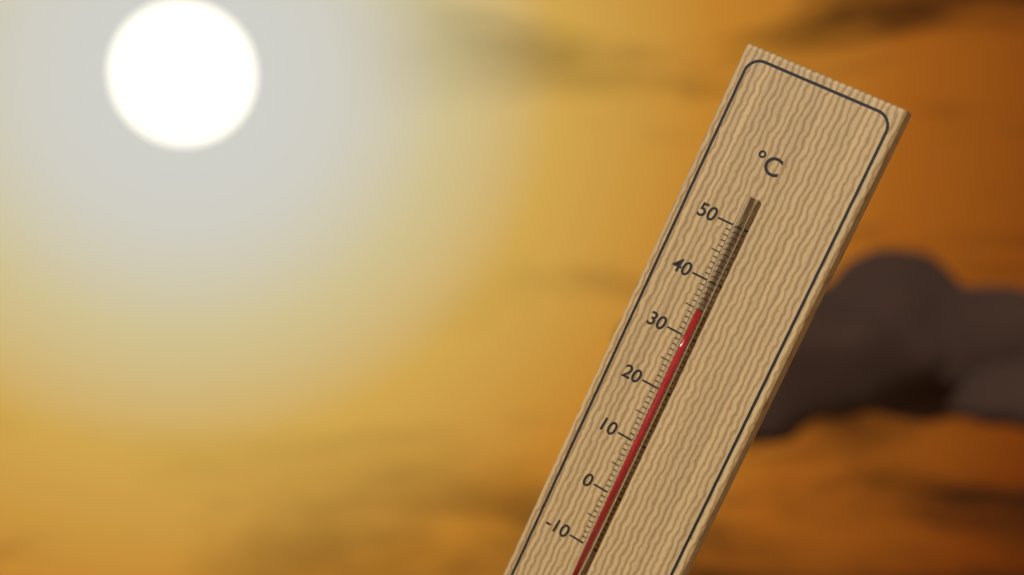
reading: 35 °C
